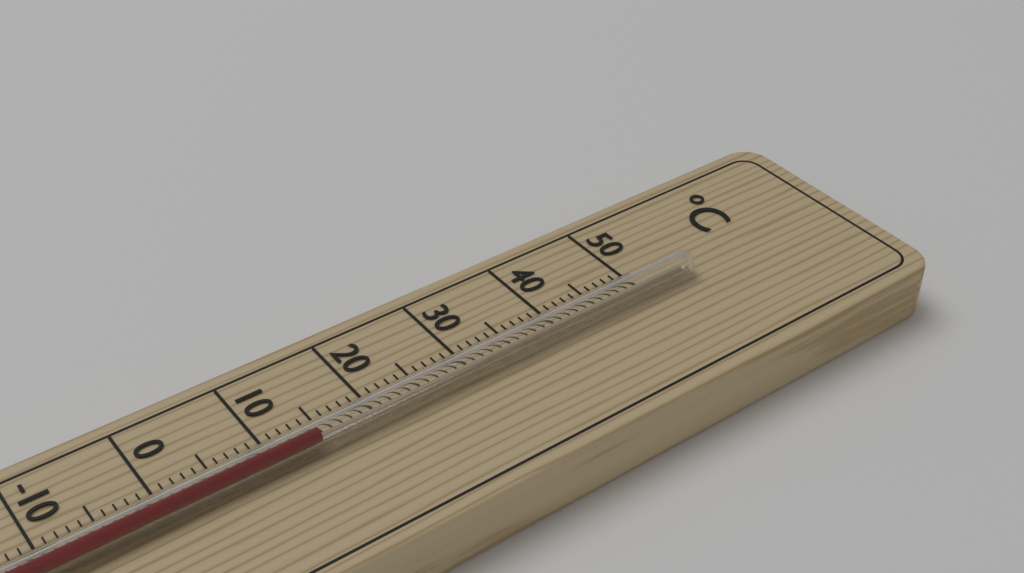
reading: 14 °C
